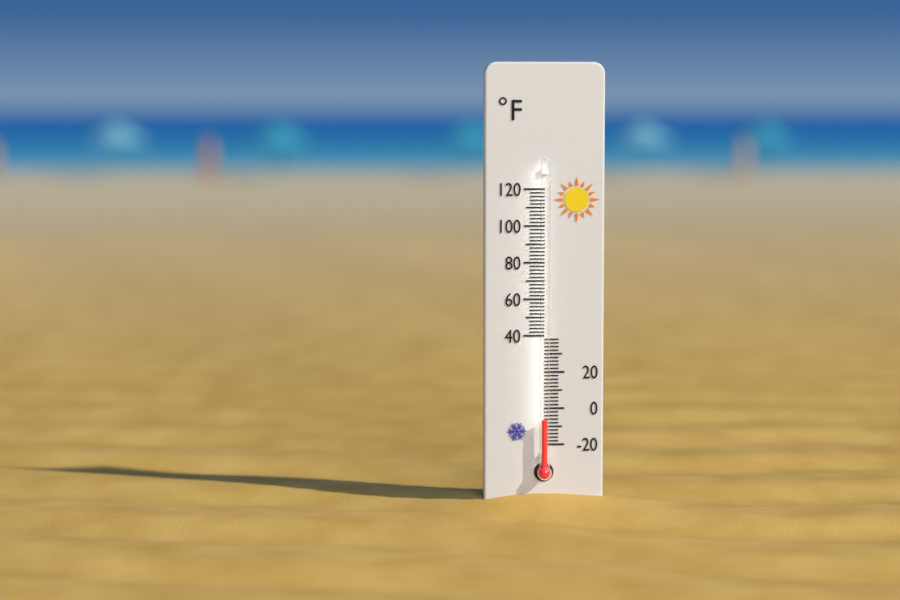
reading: -6 °F
